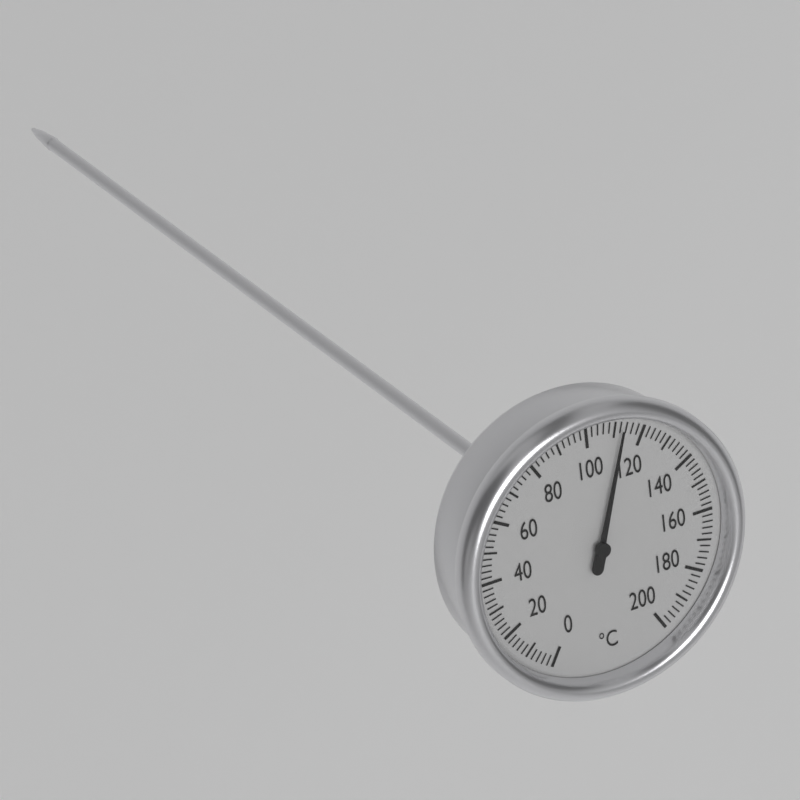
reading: 112 °C
